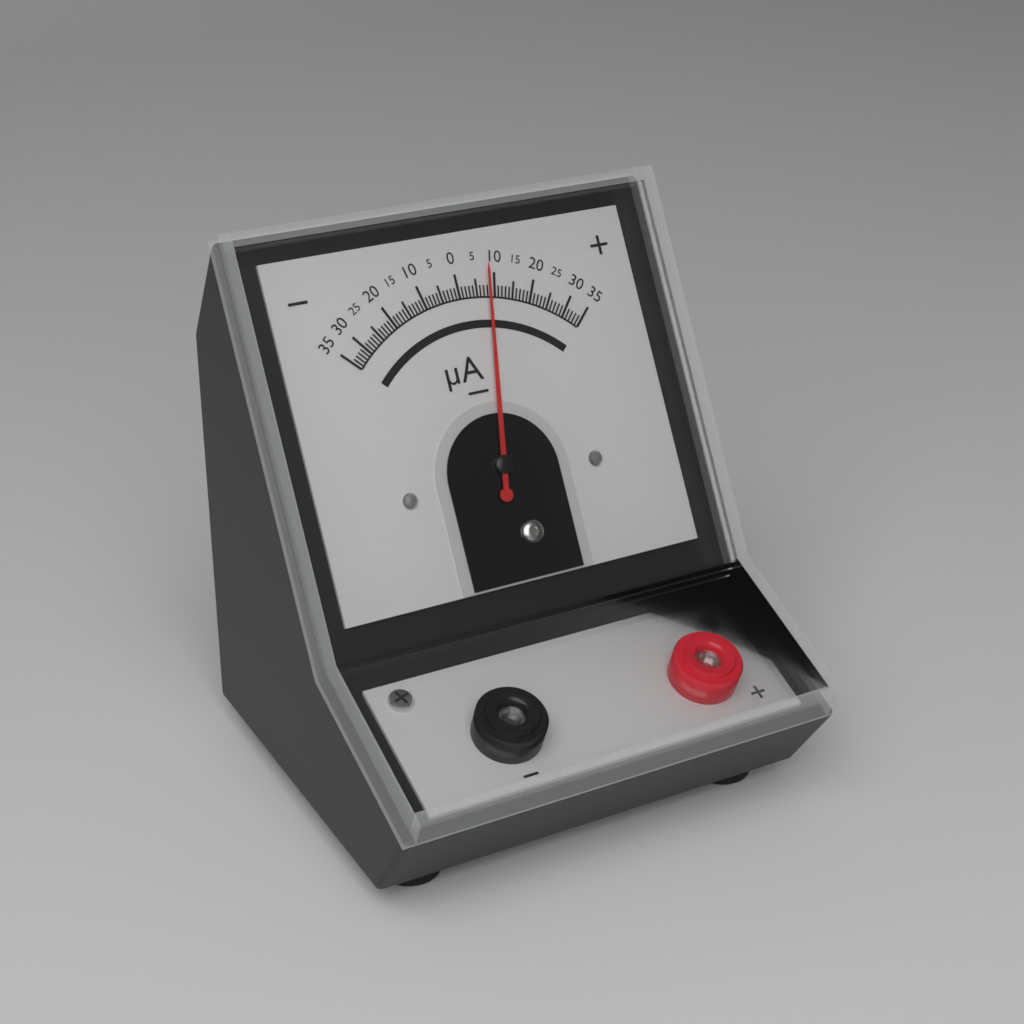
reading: 8 µA
